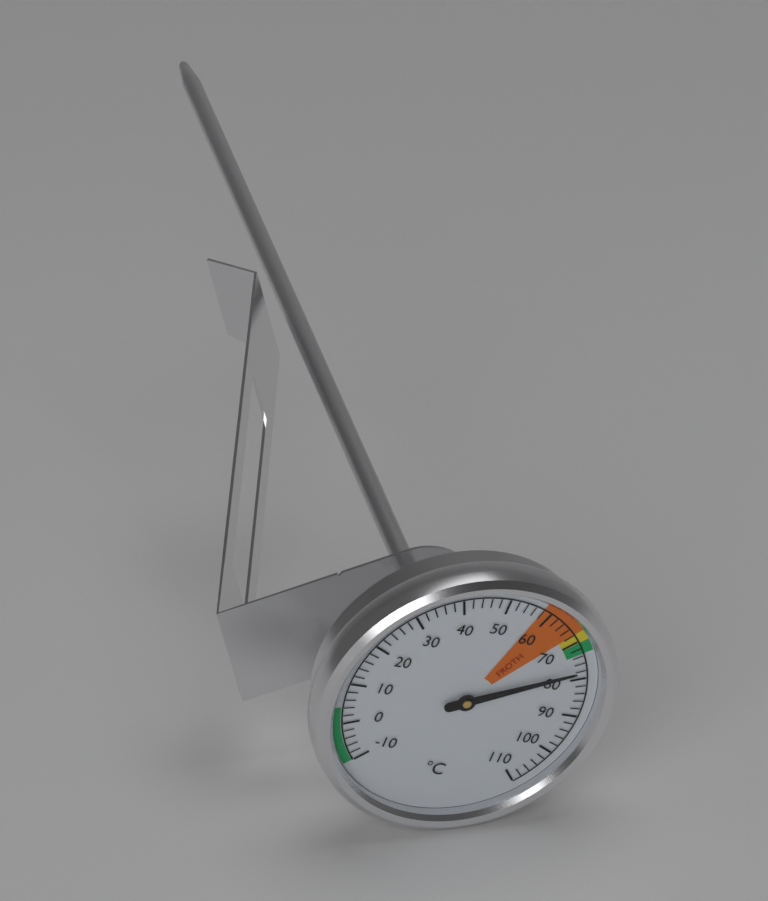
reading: 78 °C
